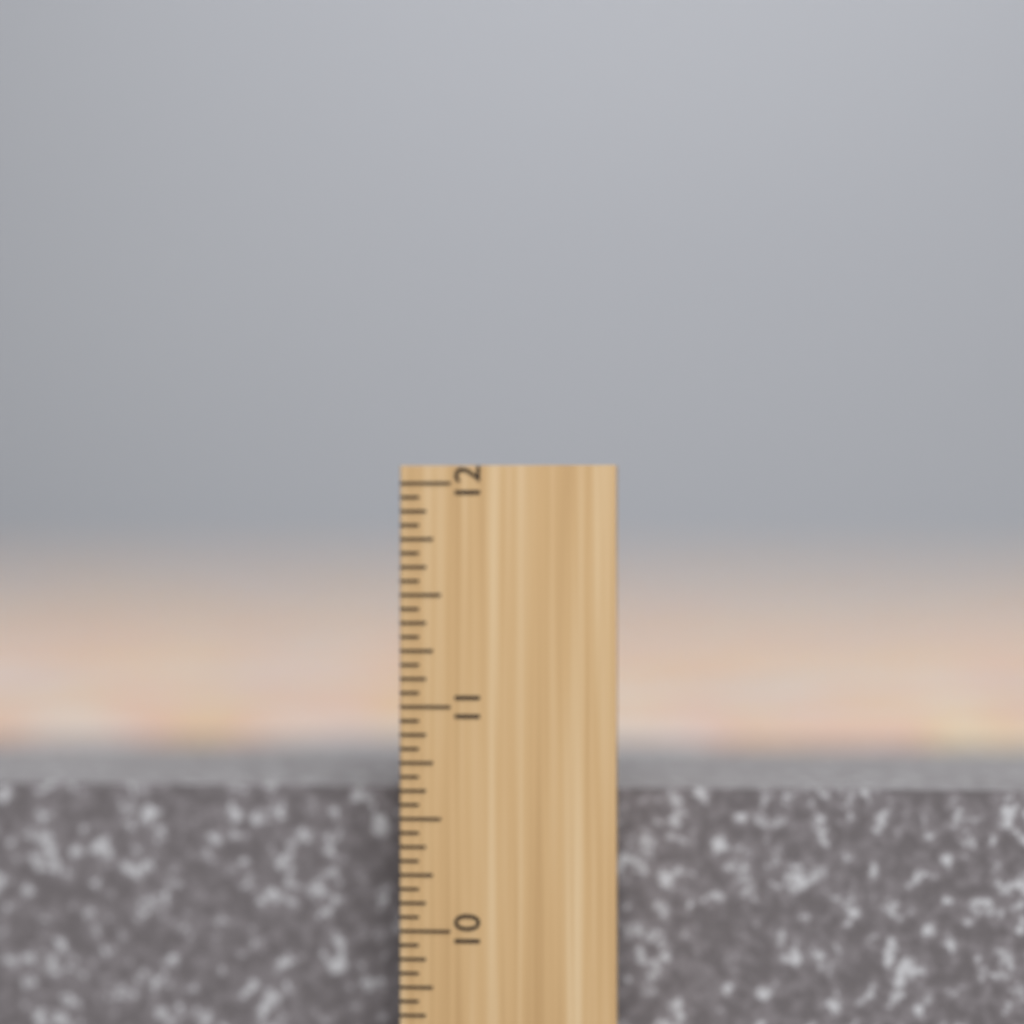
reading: 10.6250 inch
